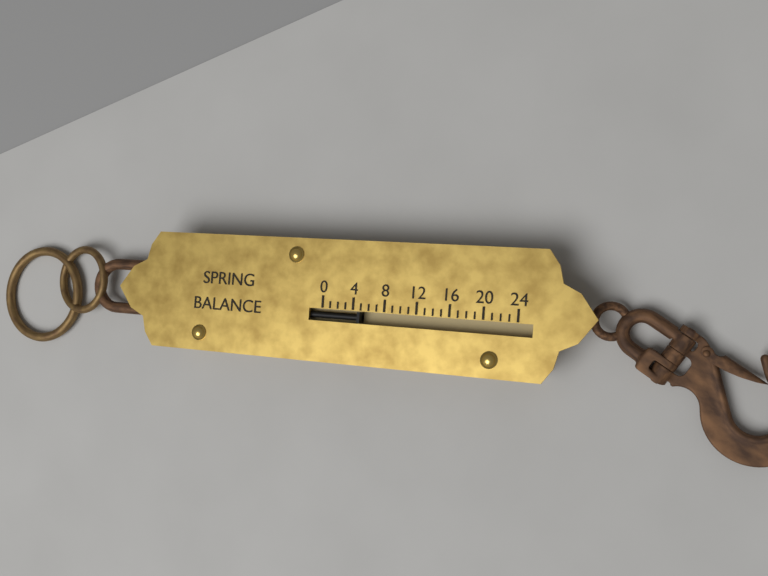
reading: 5 (no unit)
